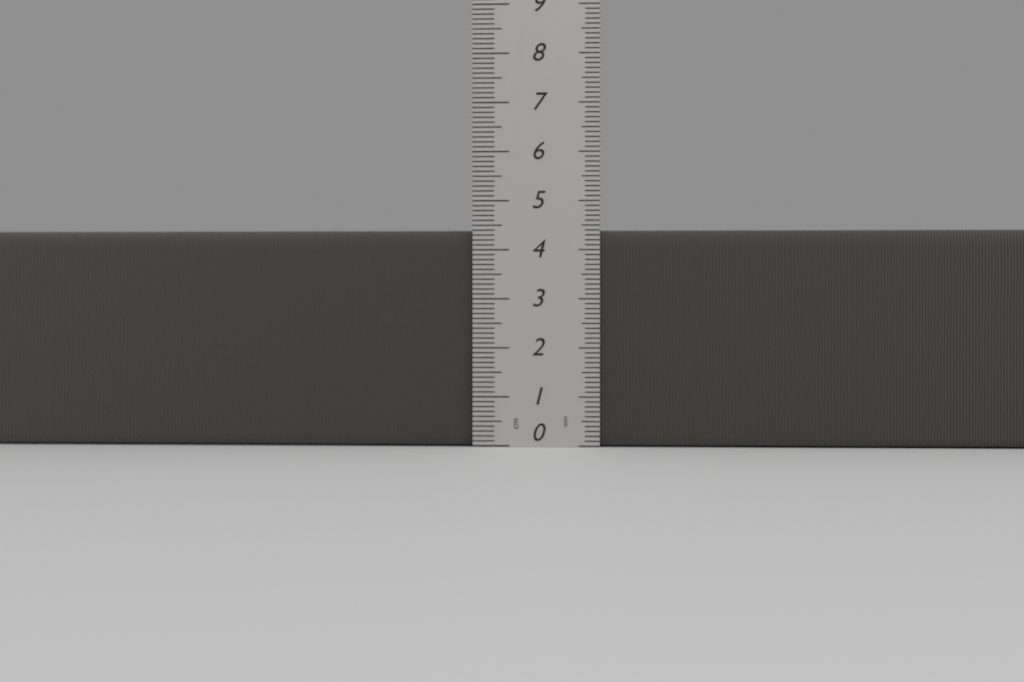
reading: 4.4 cm
